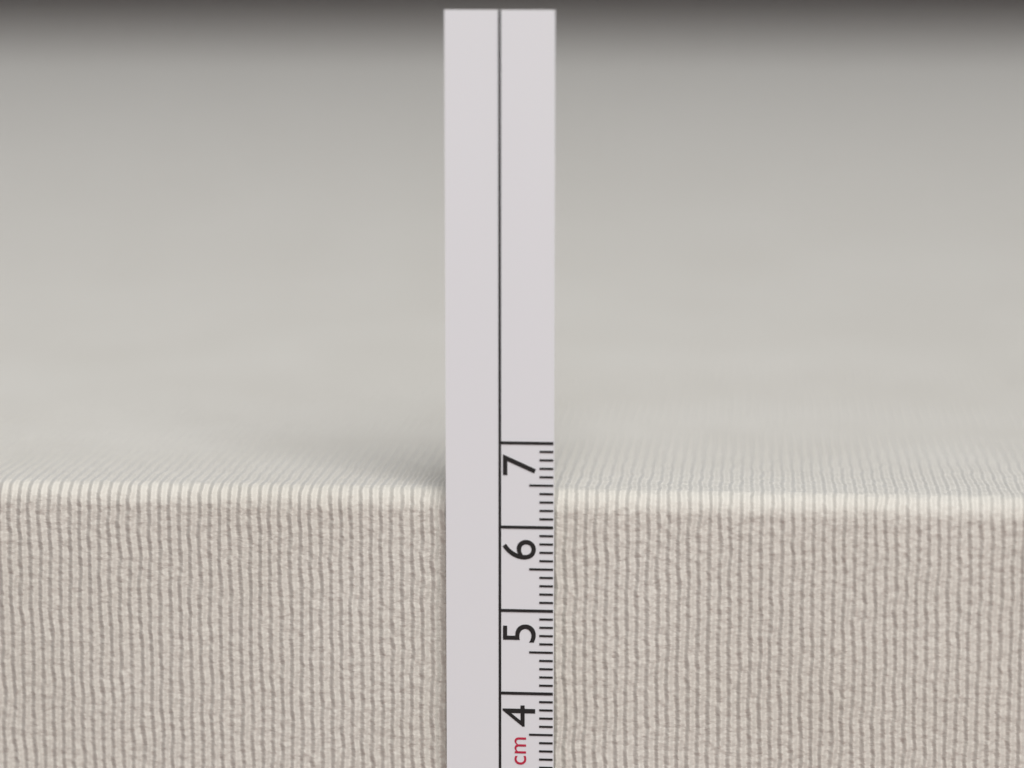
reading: 6.4 cm
